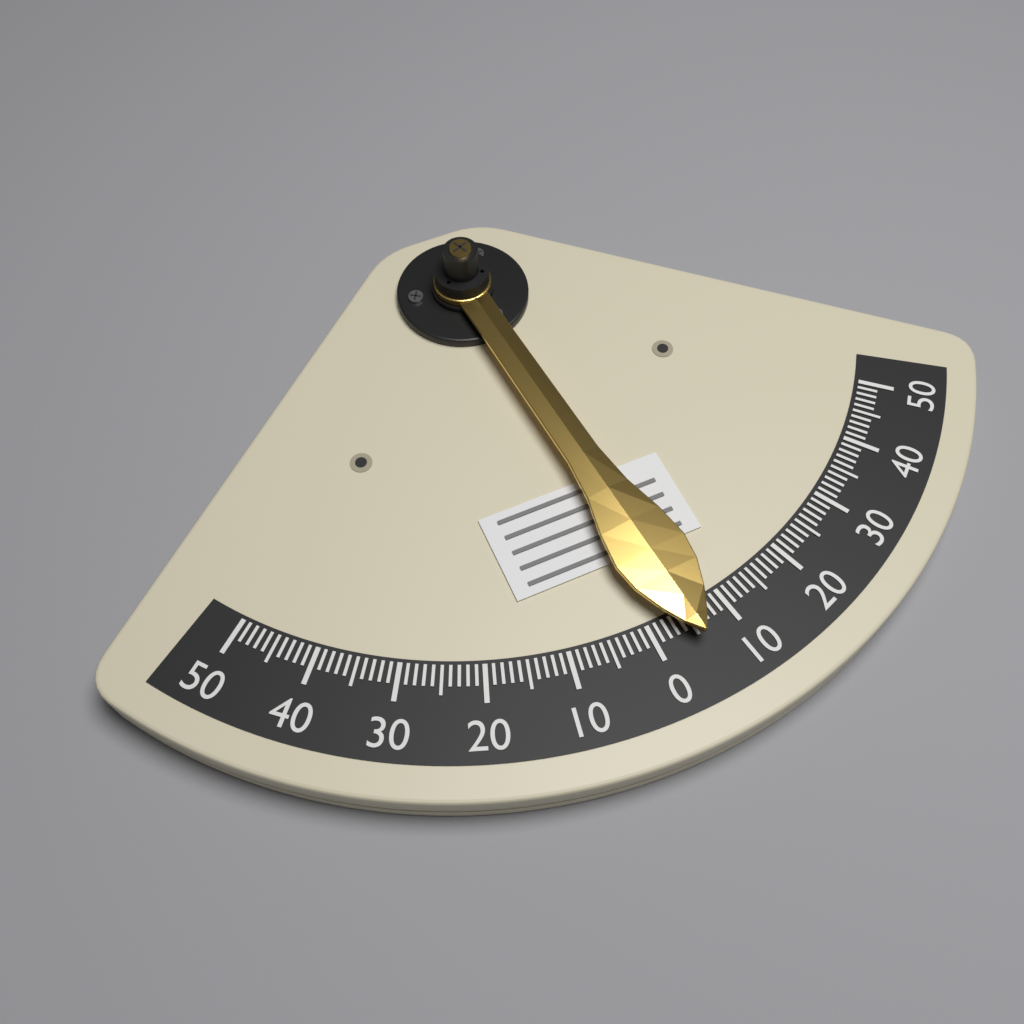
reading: -5 (no unit)
